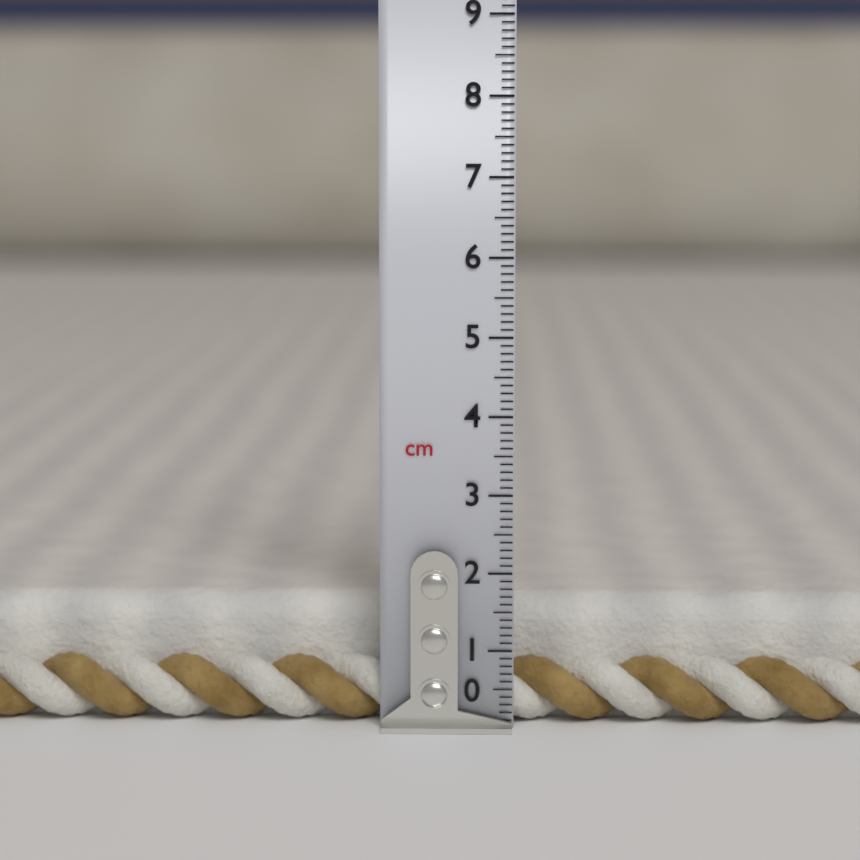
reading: 1.6 cm
